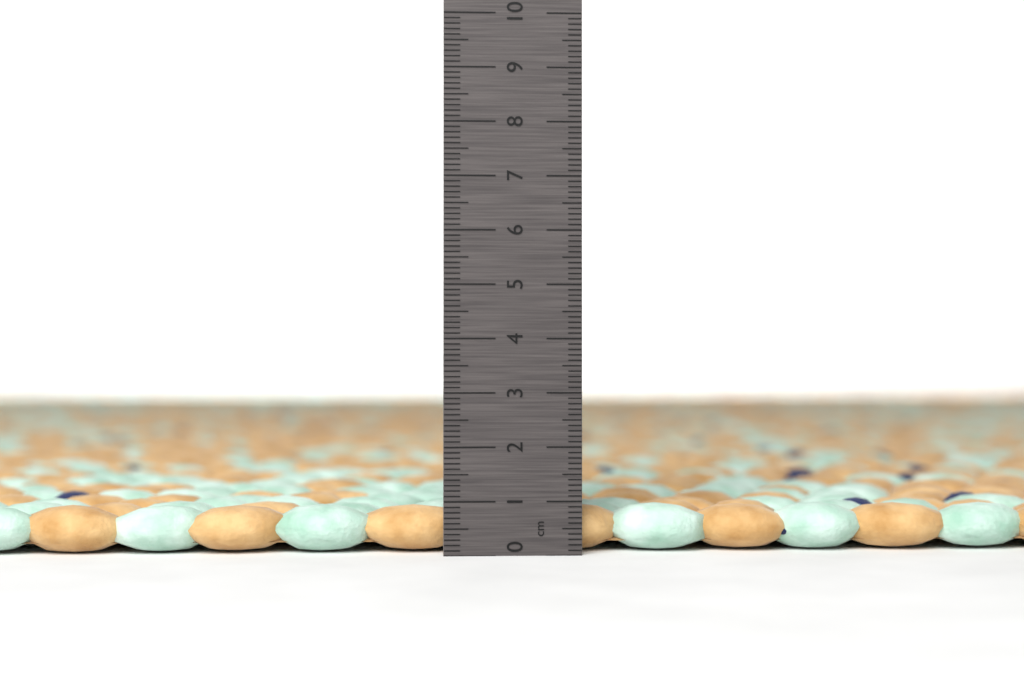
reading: 0.9 cm
